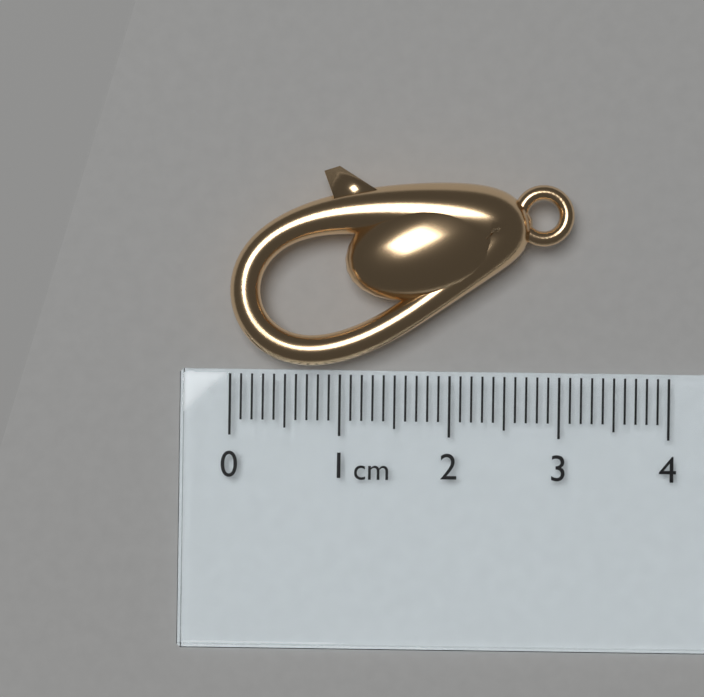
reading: 3.1 cm
